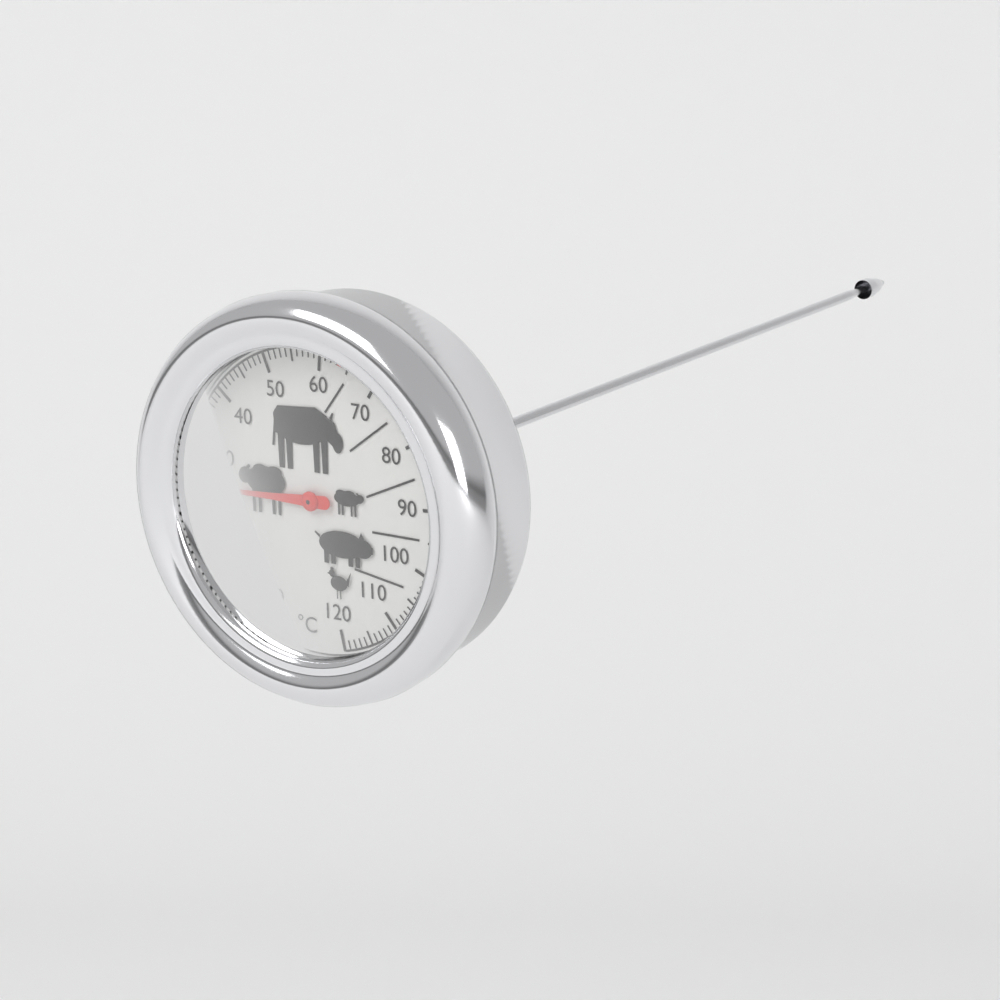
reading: 24 °C
